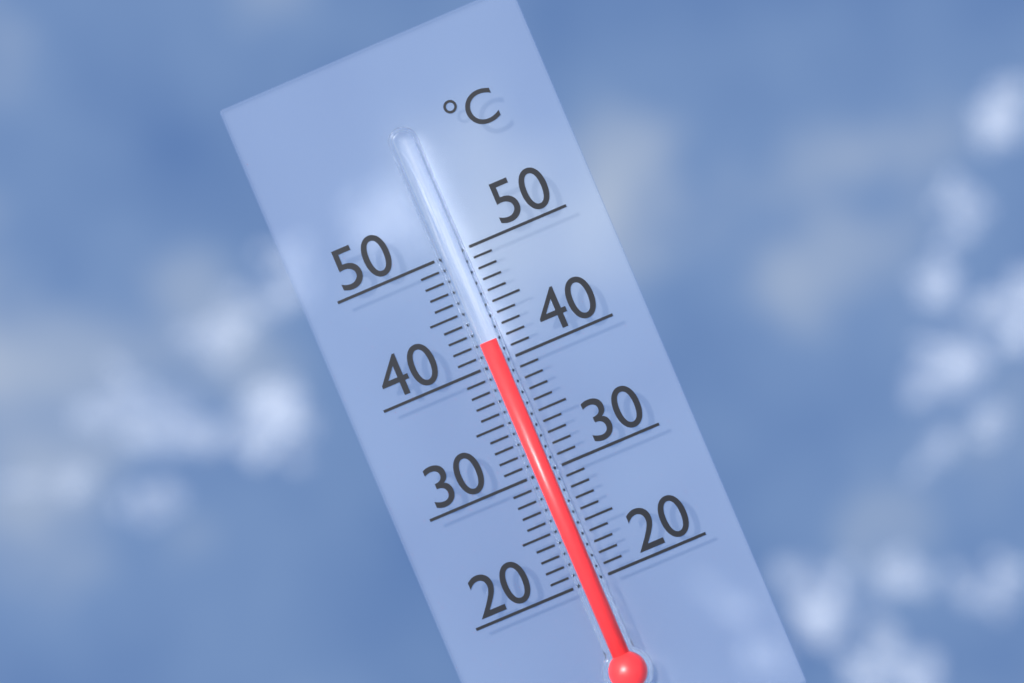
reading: 42 °C
